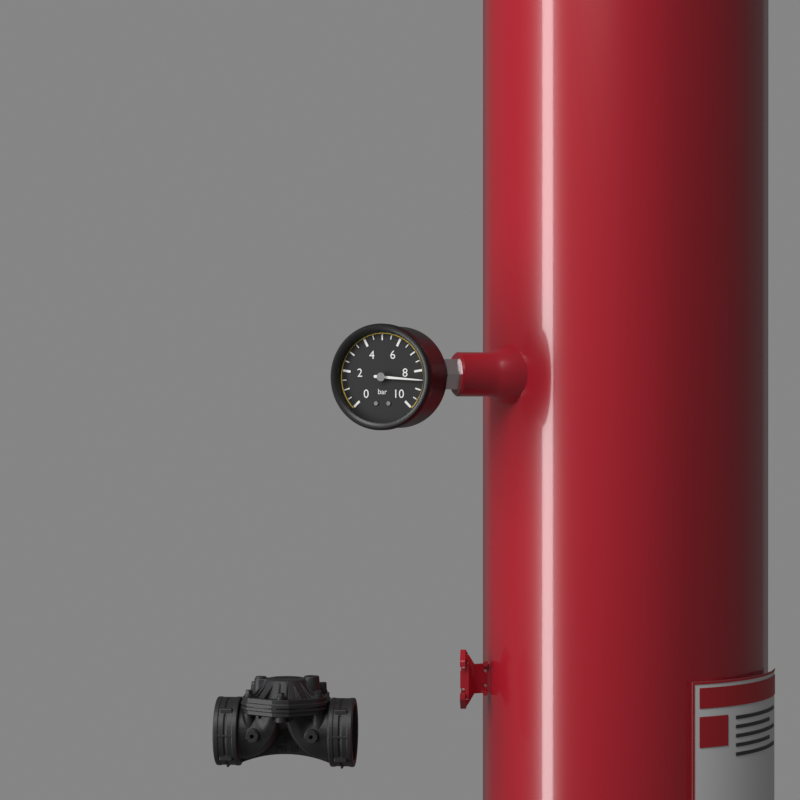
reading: 8.5 bar
